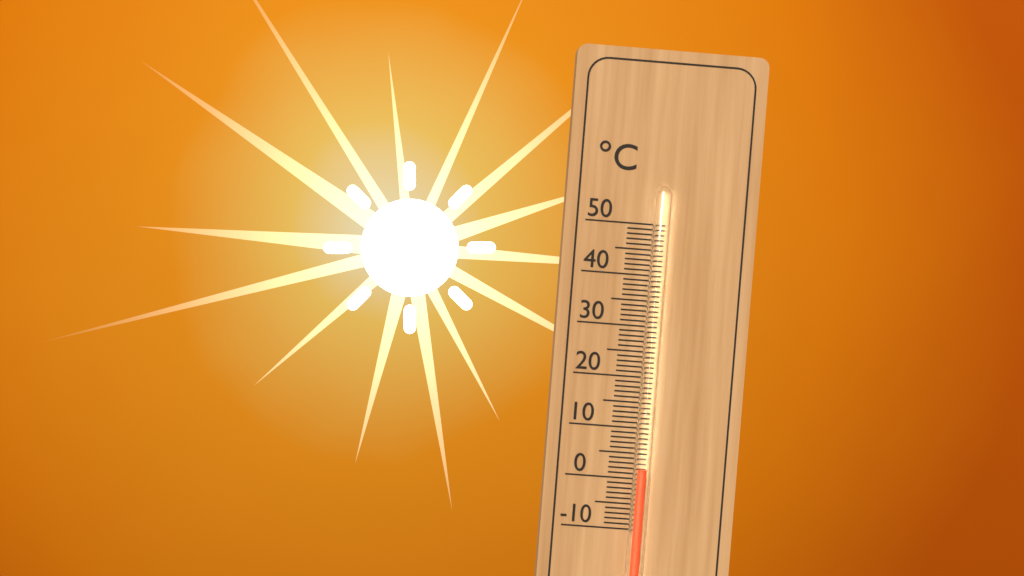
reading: 2 °C
